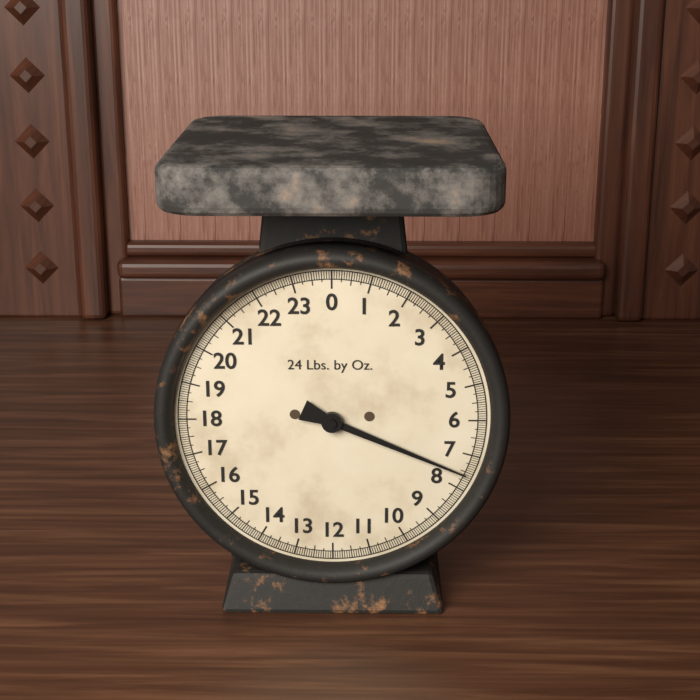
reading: 7.5625 lb
